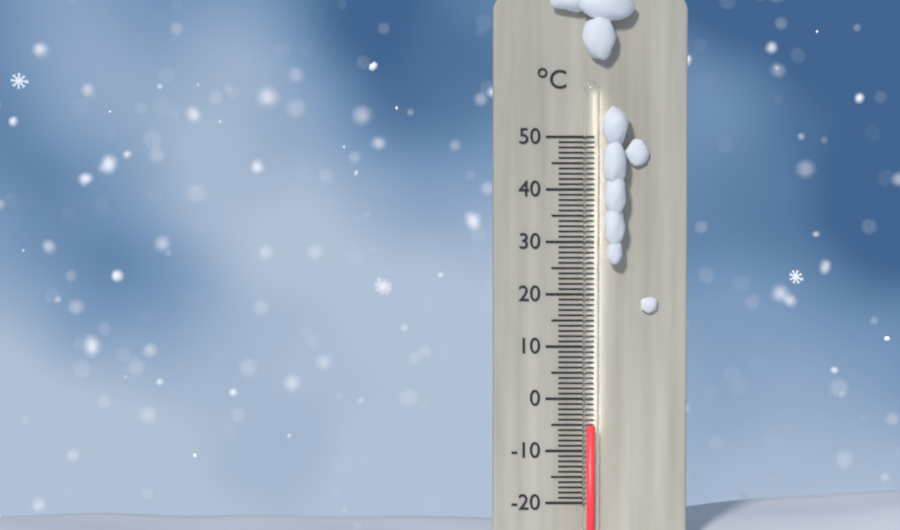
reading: -5 °C
